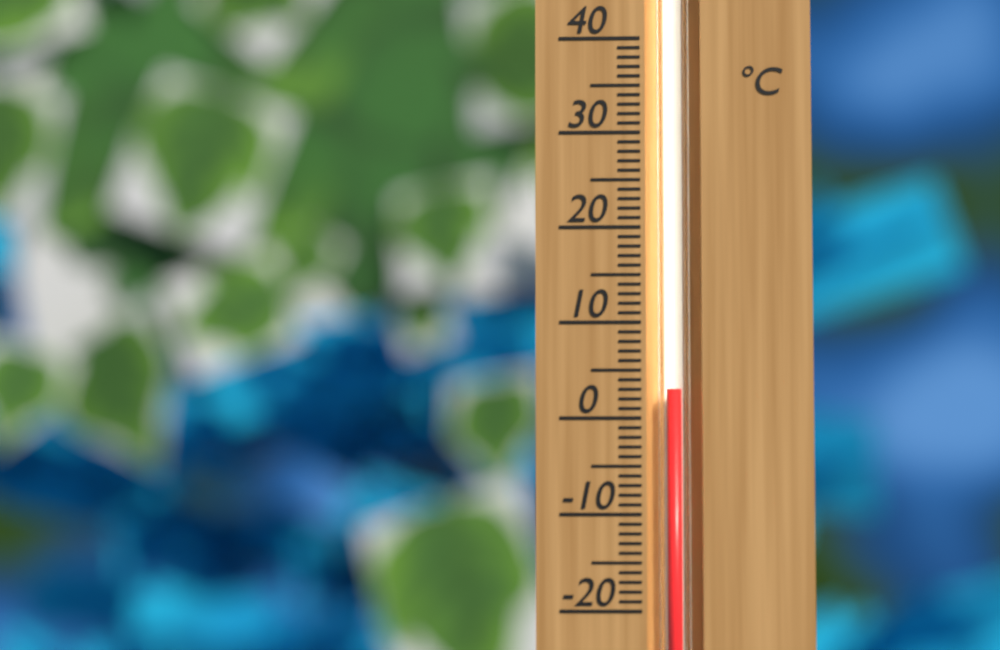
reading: 3 °C
